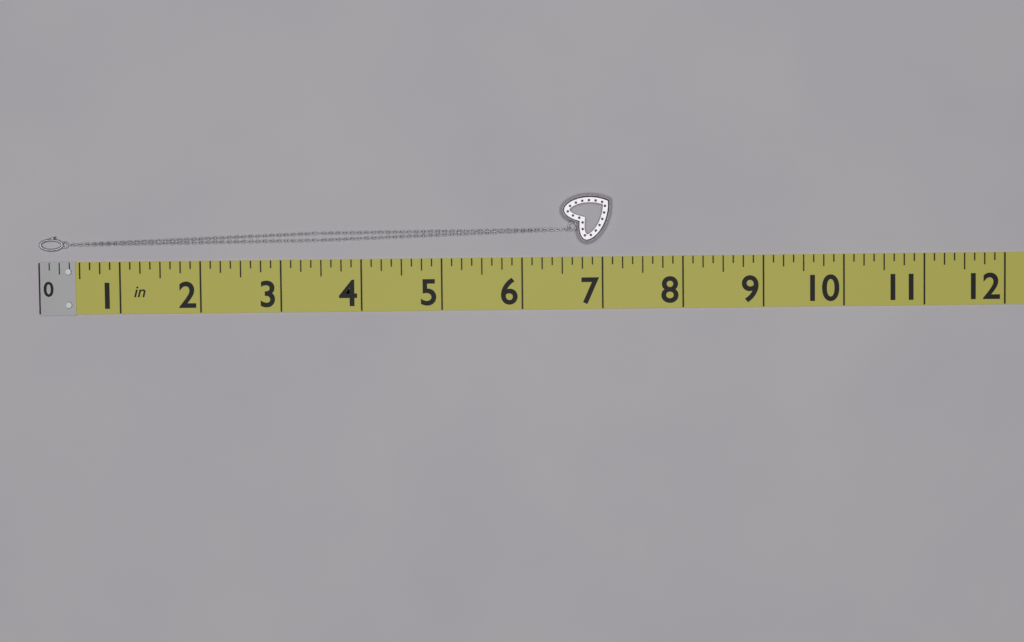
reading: 7.125 in
